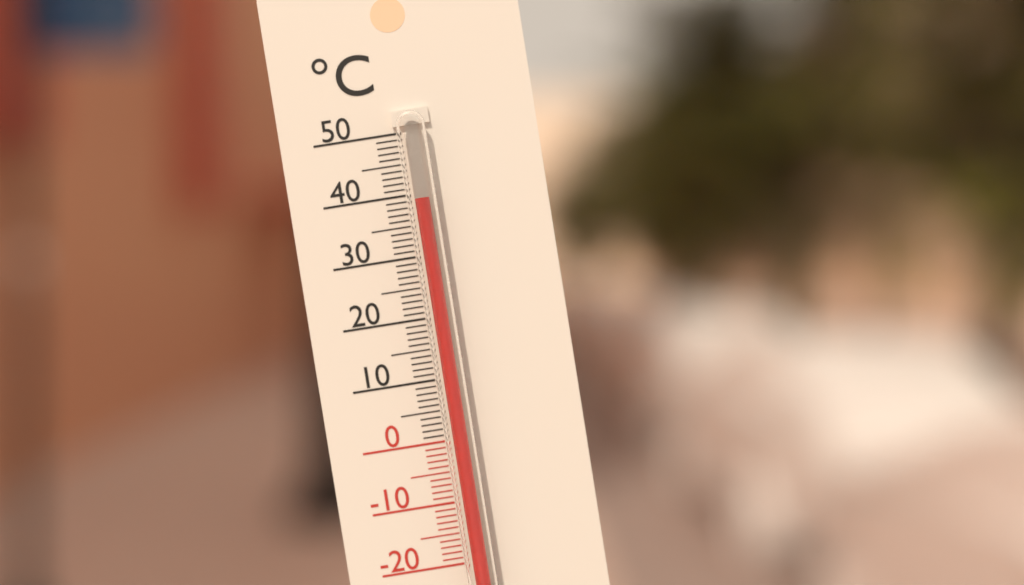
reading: 39 °C
